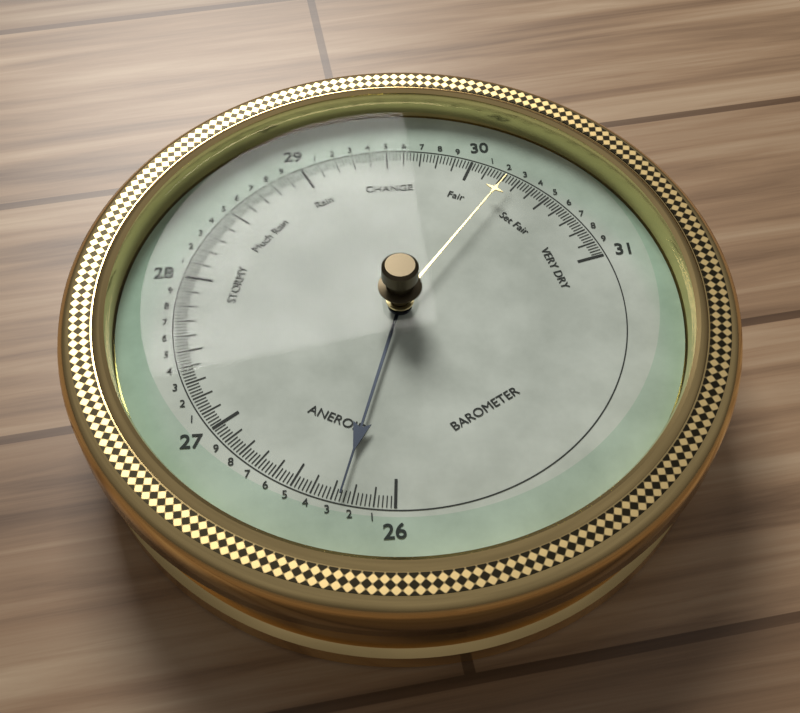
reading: 26.26 (no unit)
